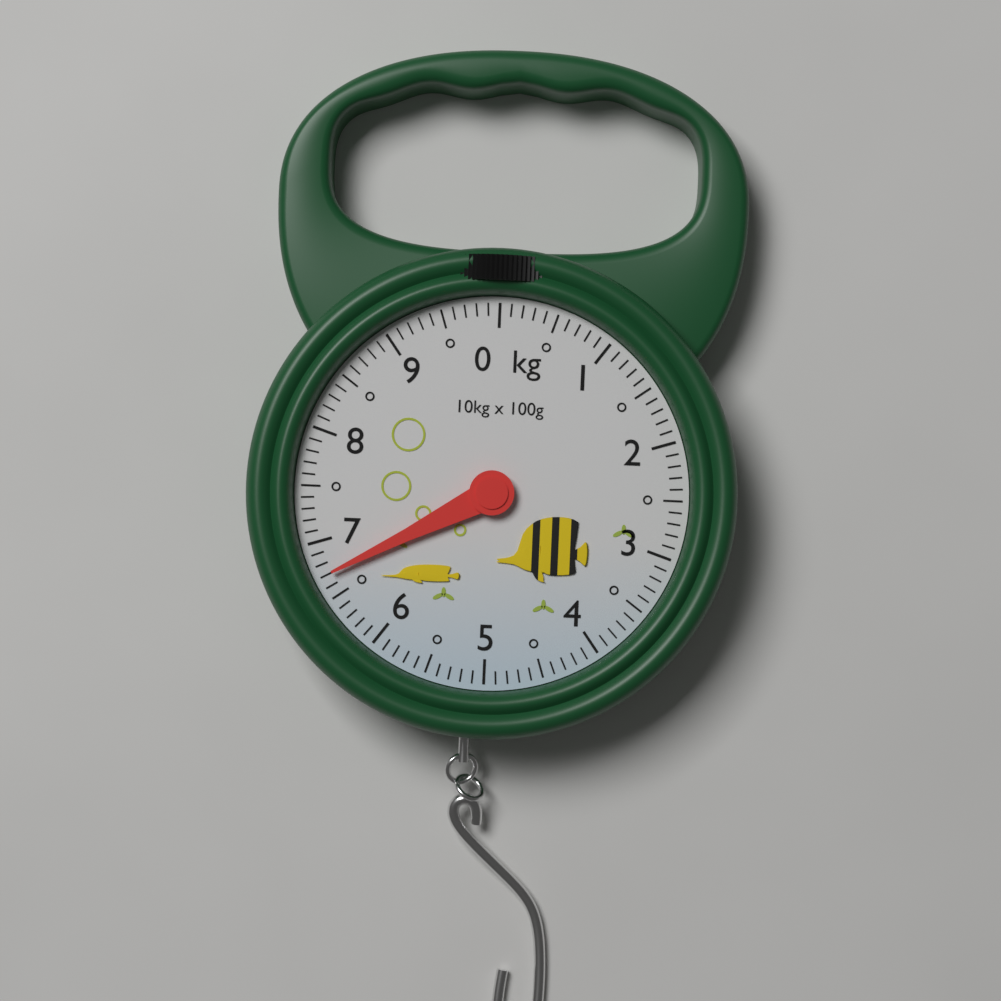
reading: 6.7 kg
